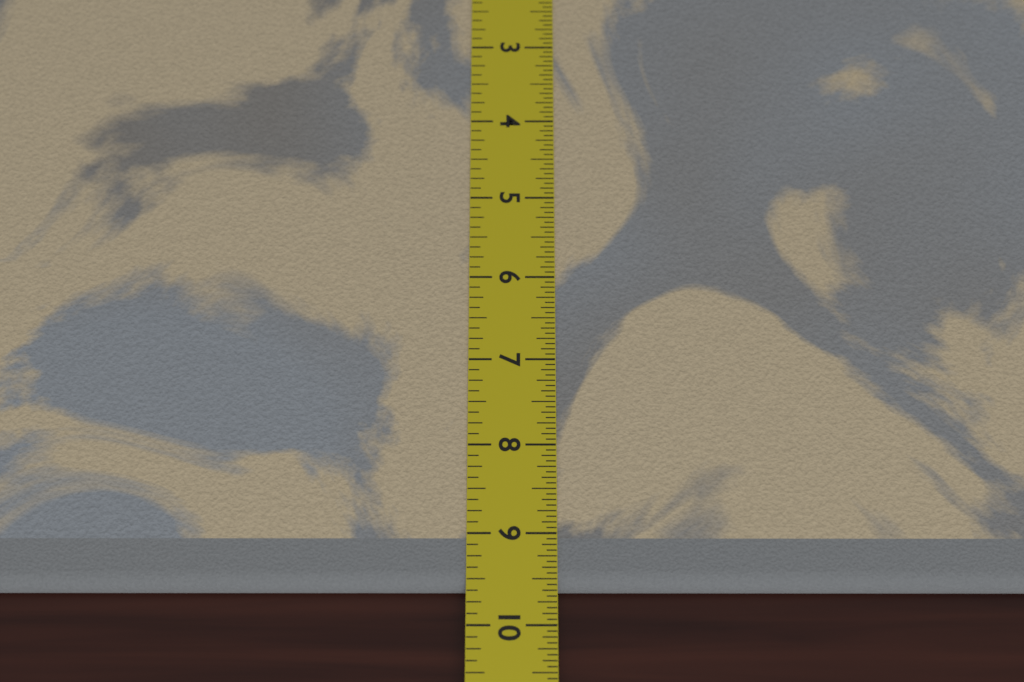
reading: 9.6250 in
